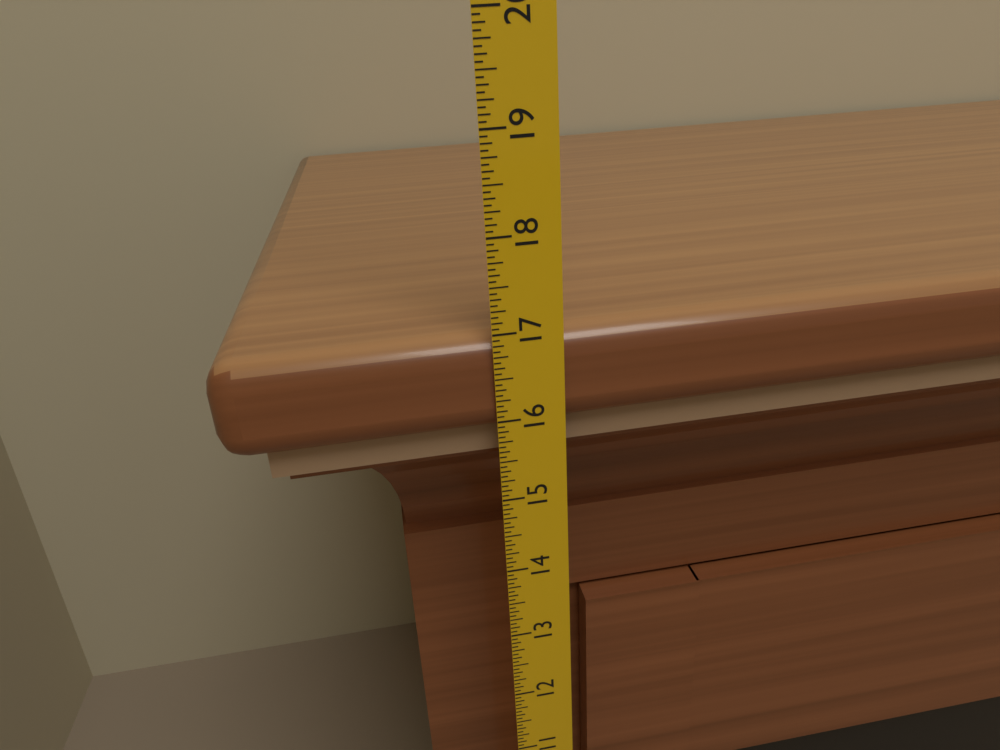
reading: 16.9375 in
